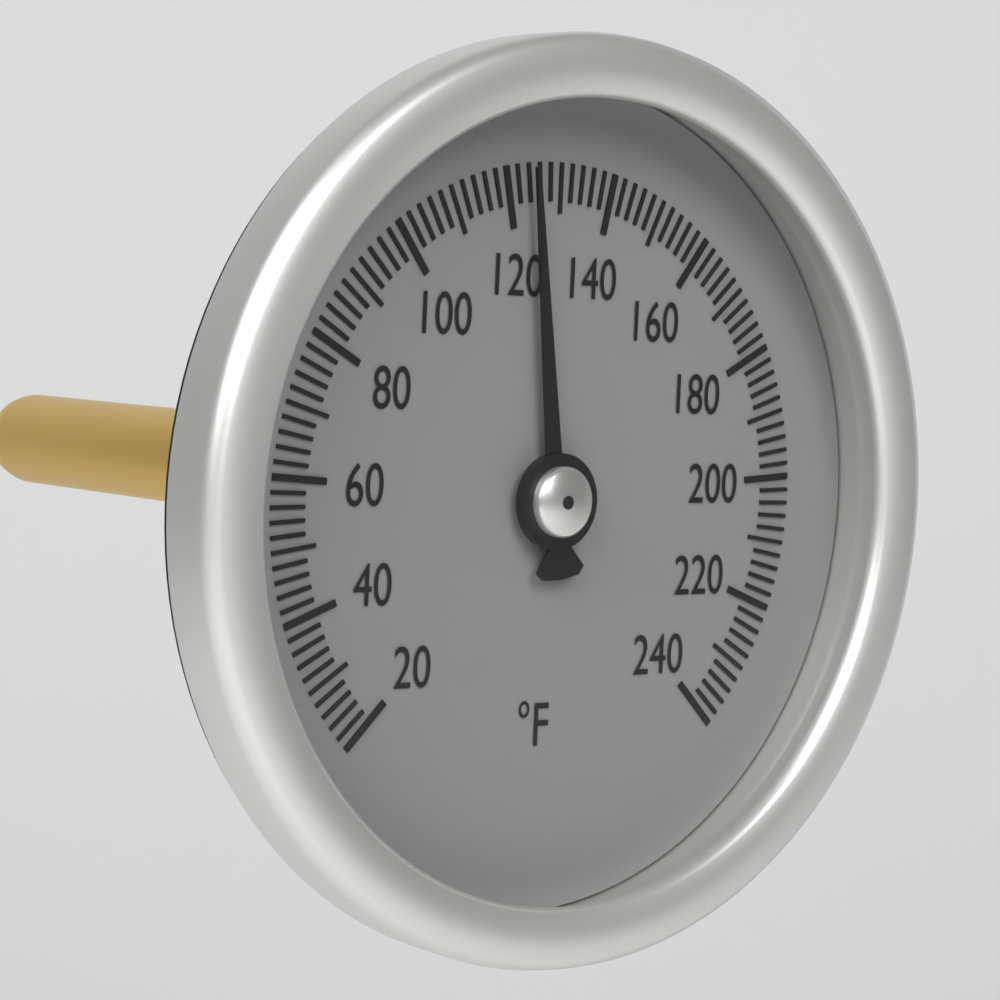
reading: 124 °F
